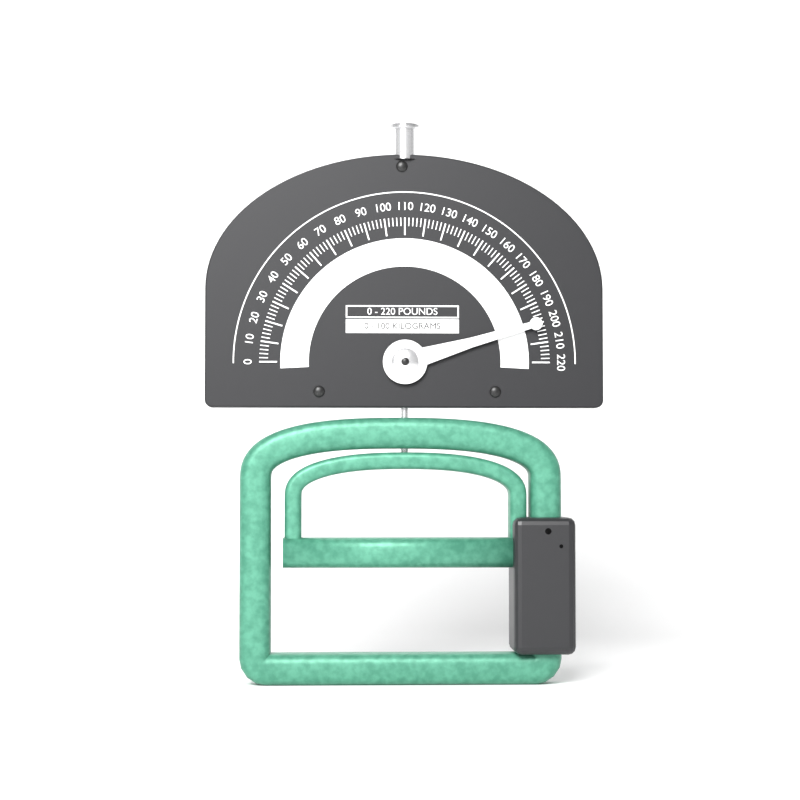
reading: 200 lb
